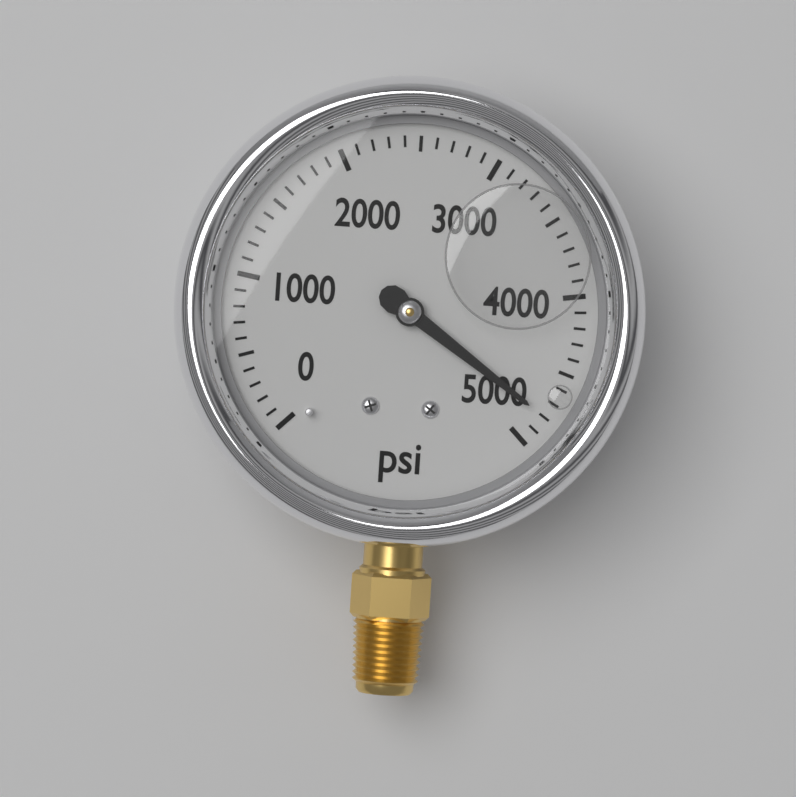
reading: 4800 psi
